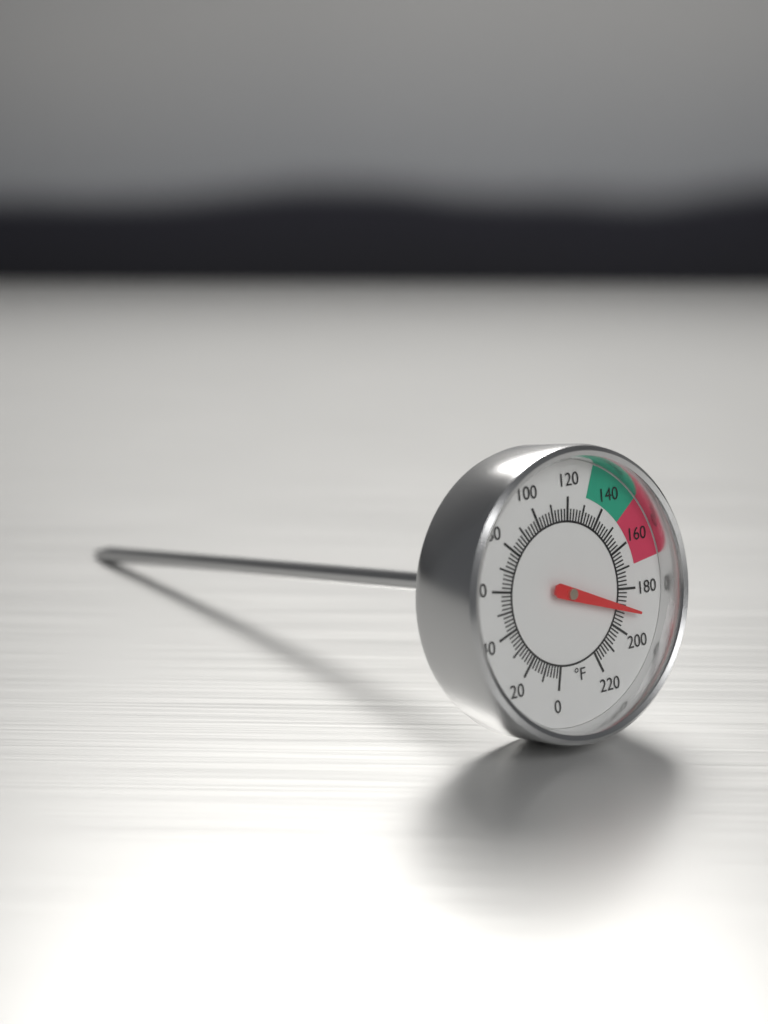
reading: 190 °F
